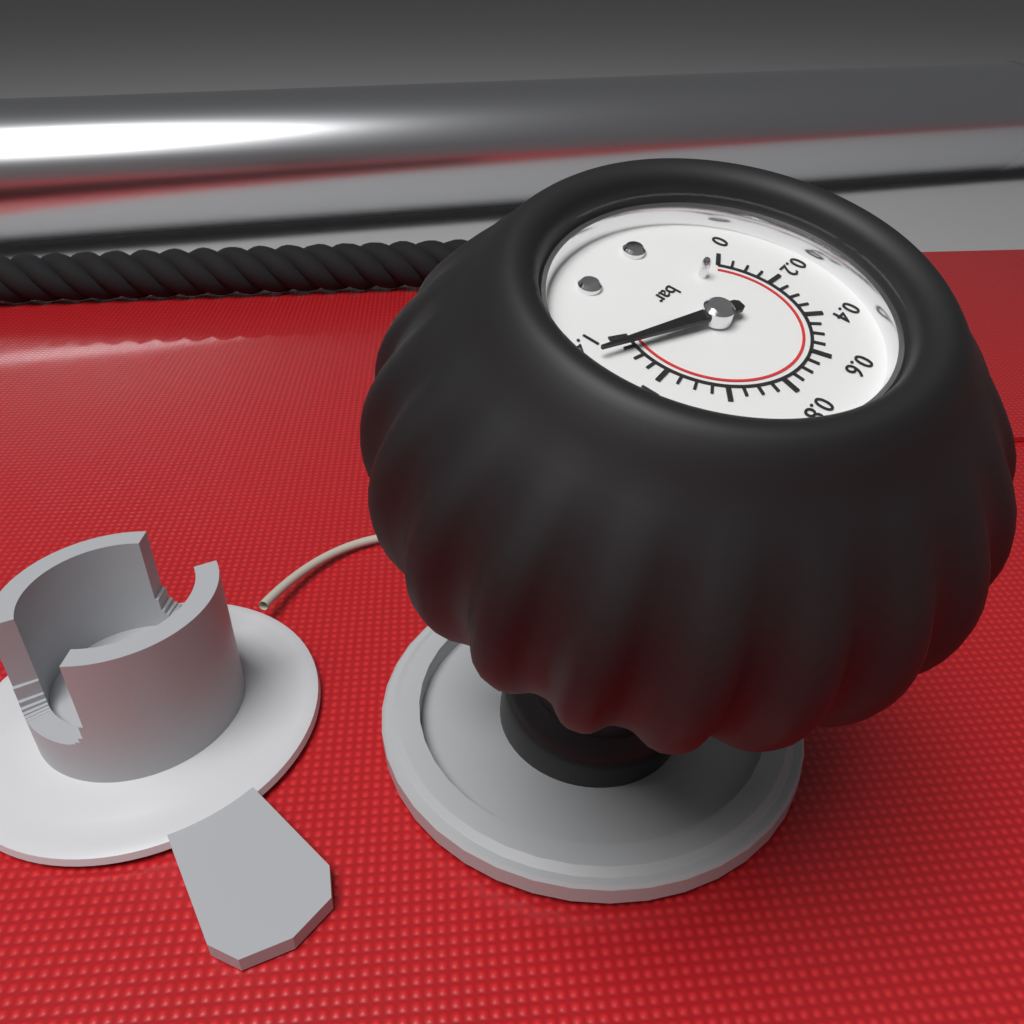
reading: 1.35 bar
